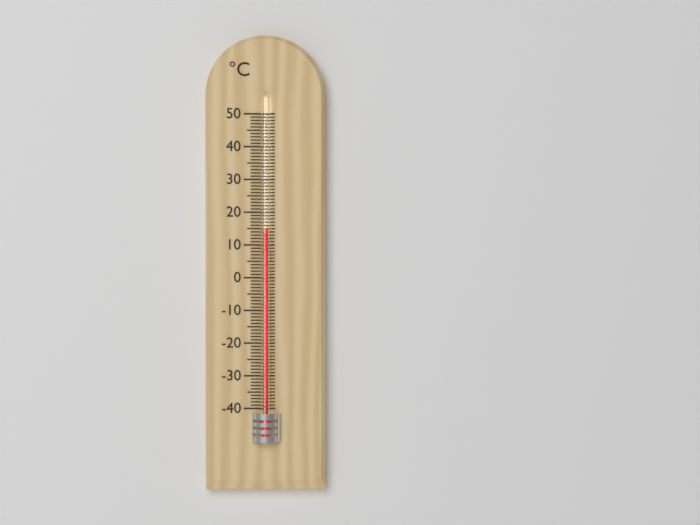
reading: 15 °C
